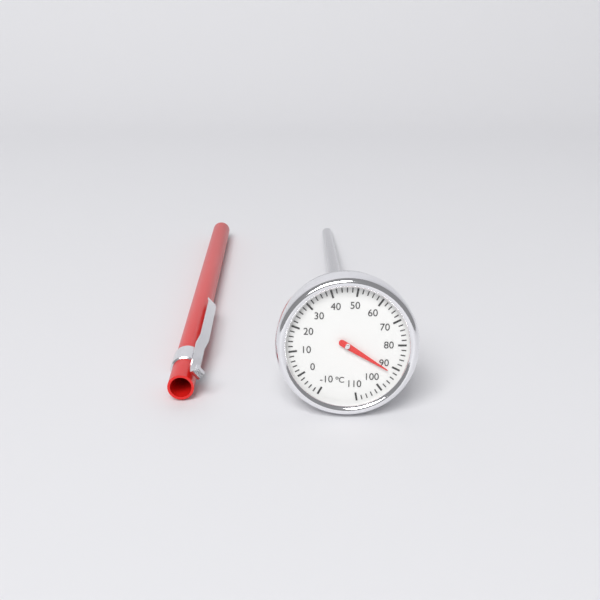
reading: 92 °C
